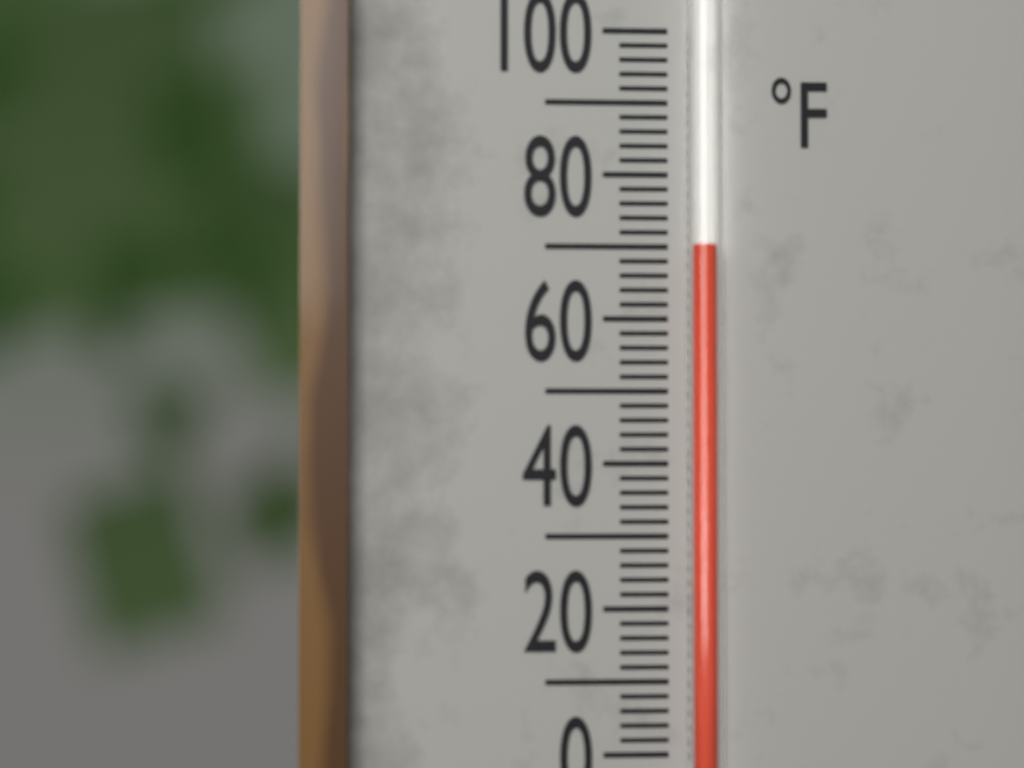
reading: 70 °F
